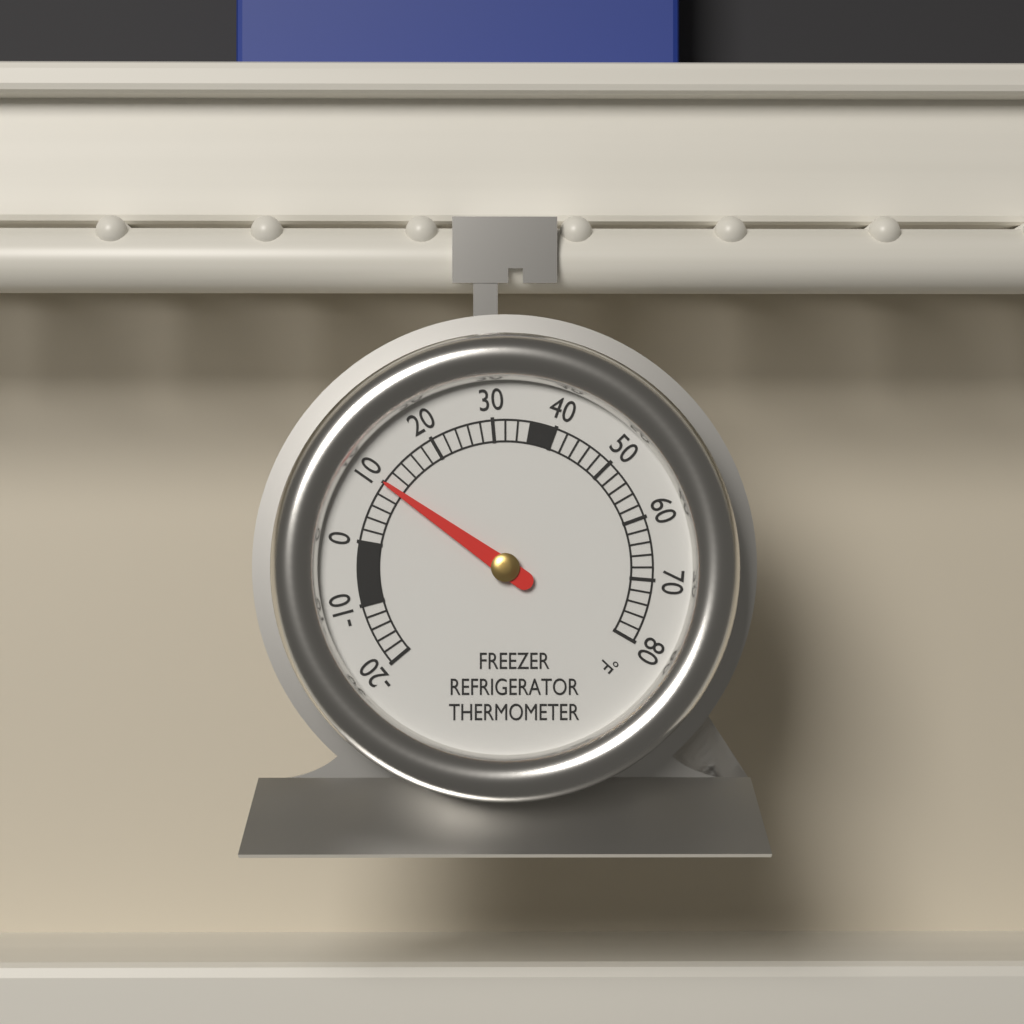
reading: 10 °F
